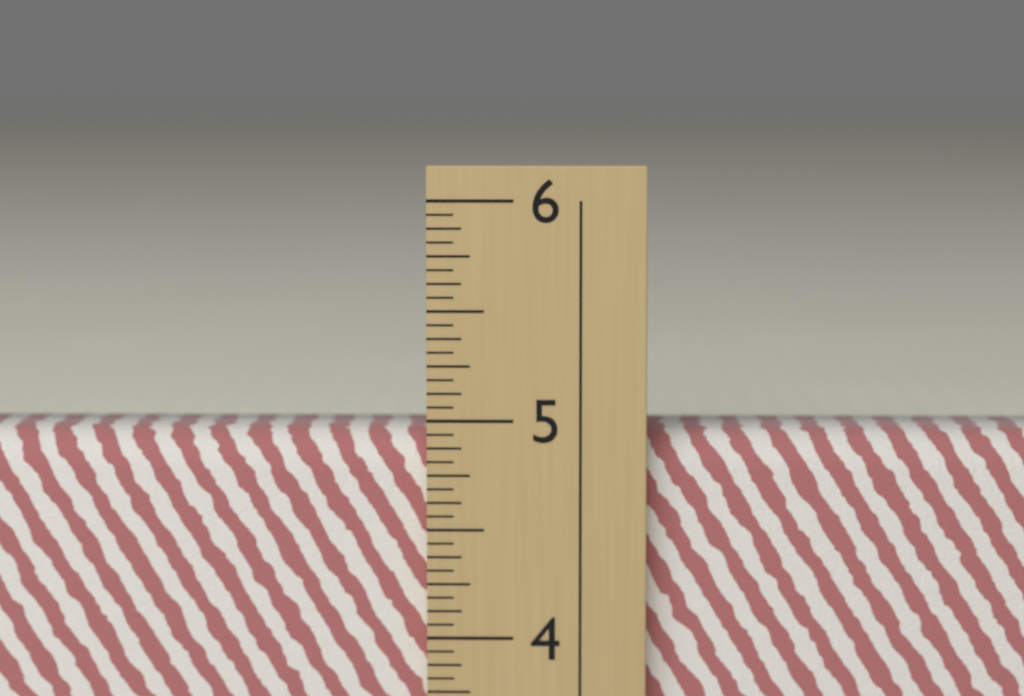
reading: 4.9375 in
